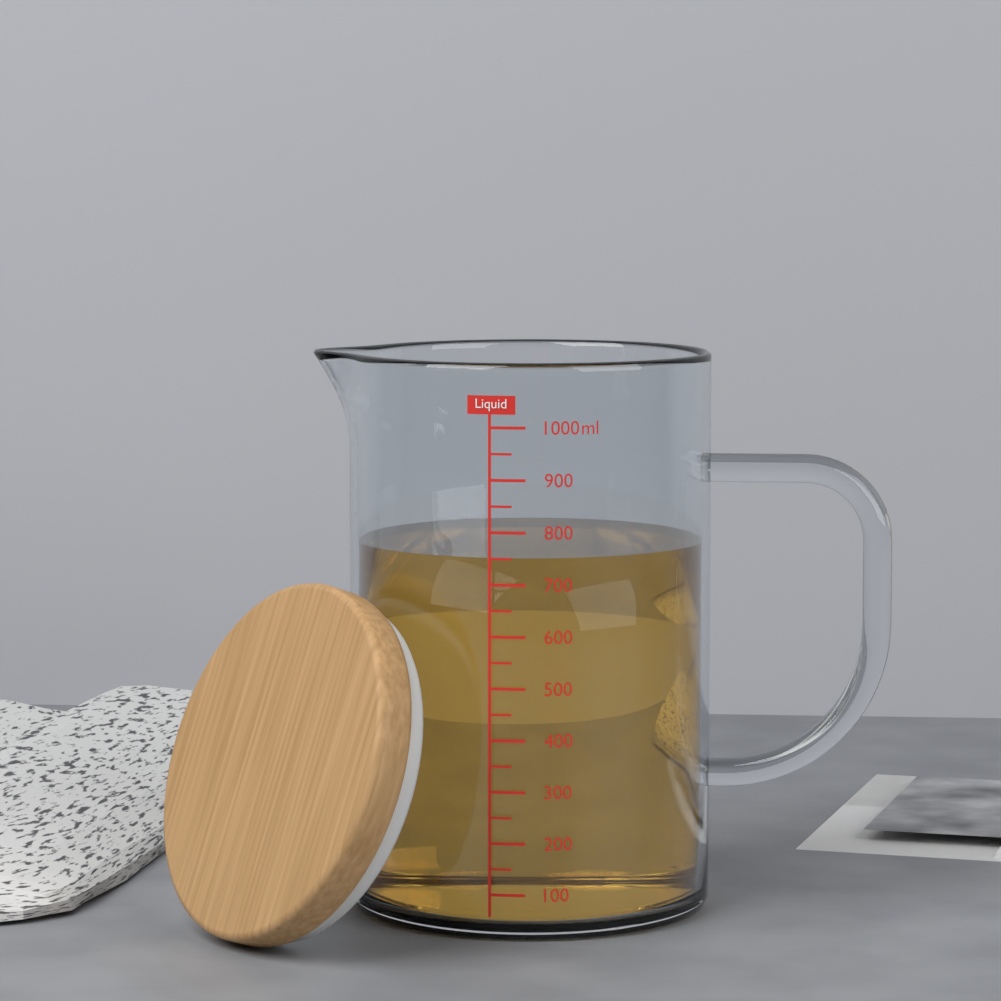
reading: 750 ml
